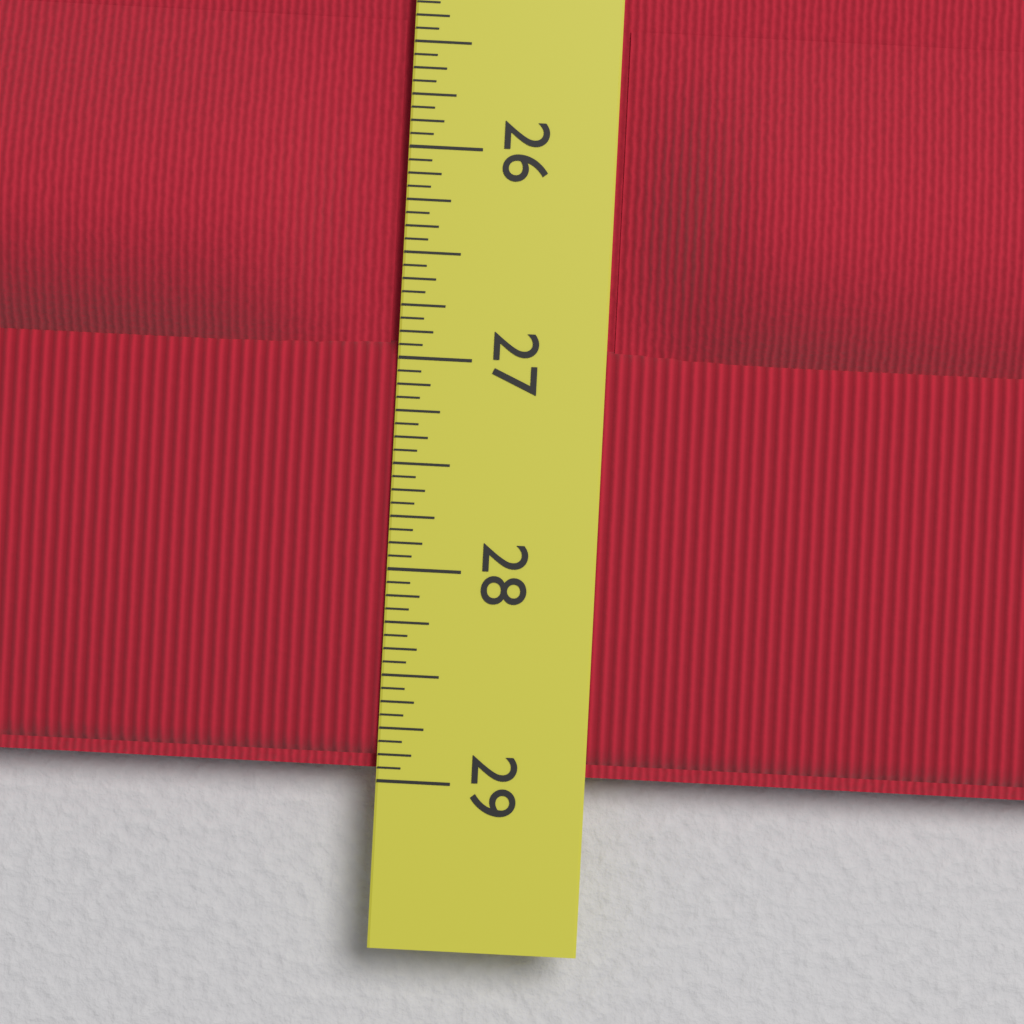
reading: 28.9375 in
